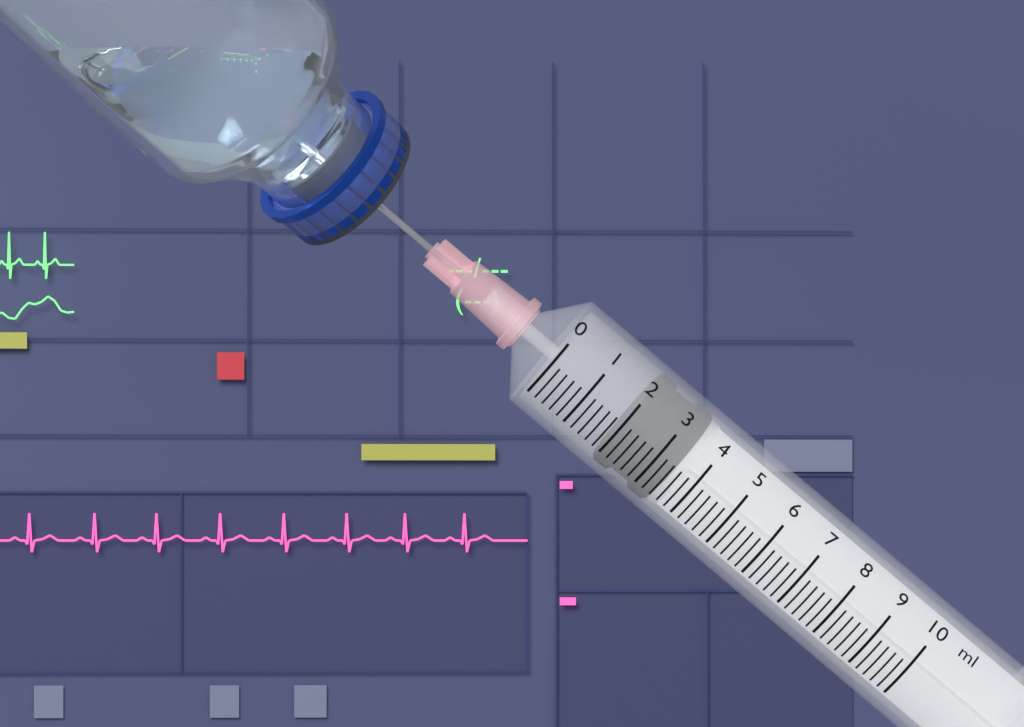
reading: 2.0 ml
